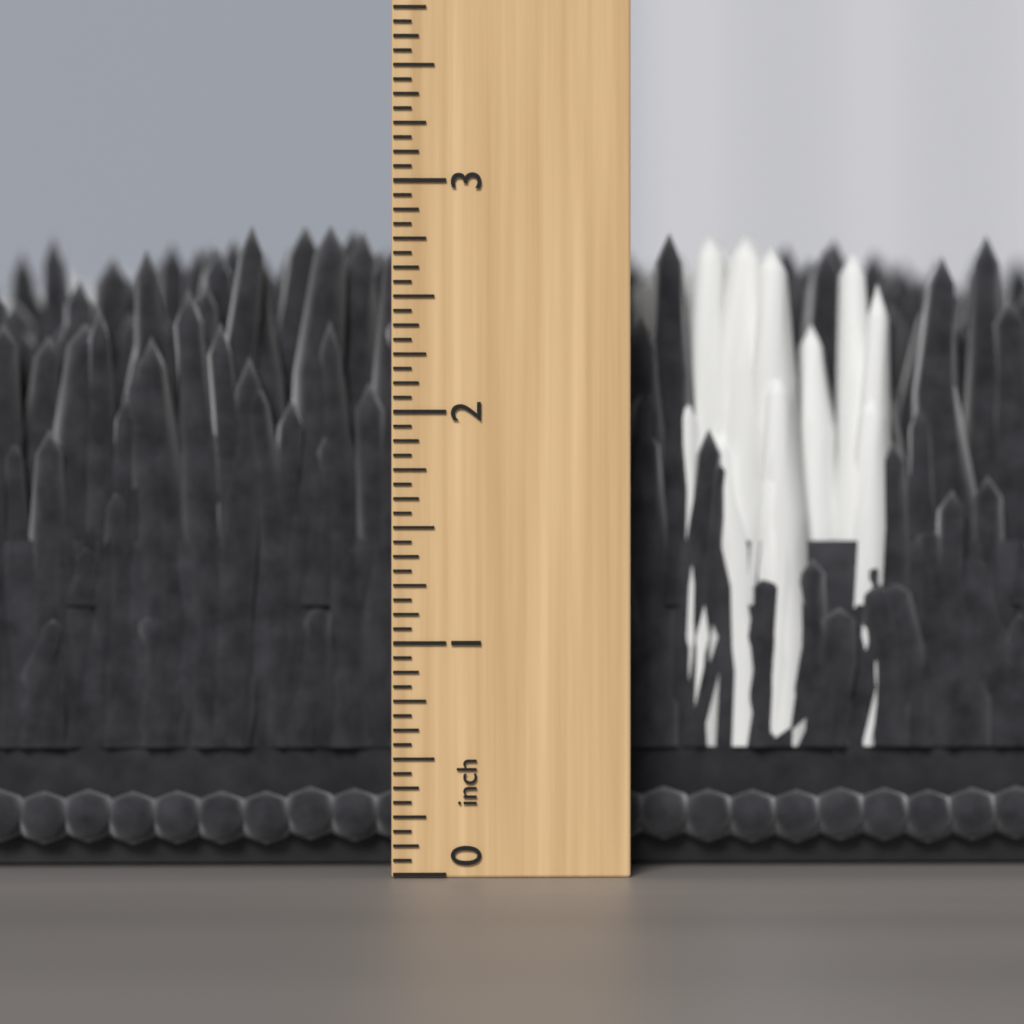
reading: 2.8750 inch
